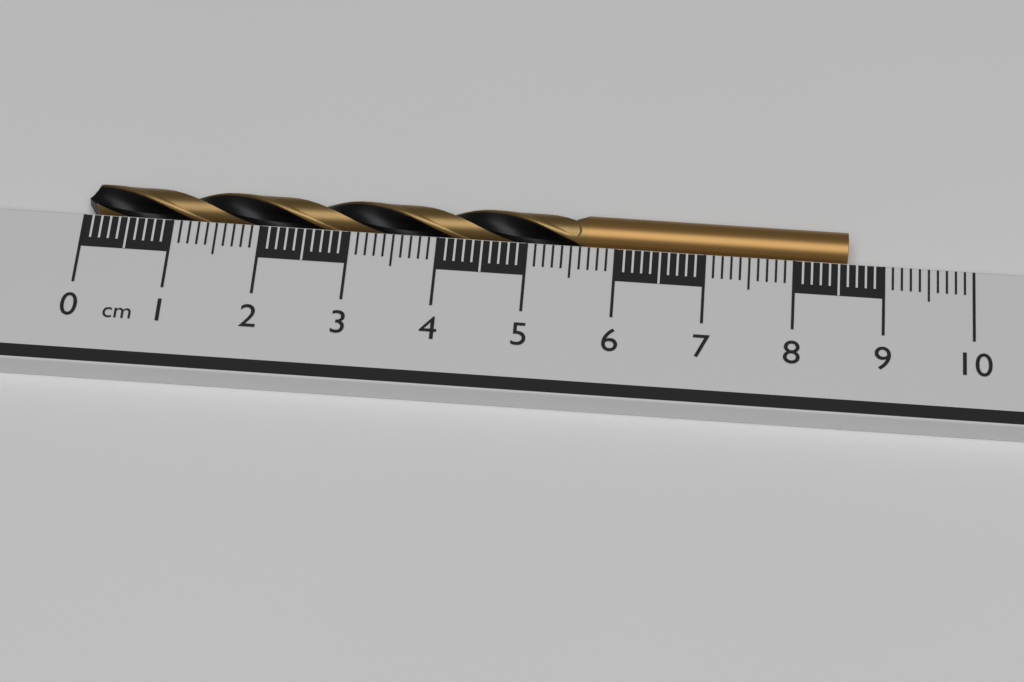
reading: 8.6 cm
